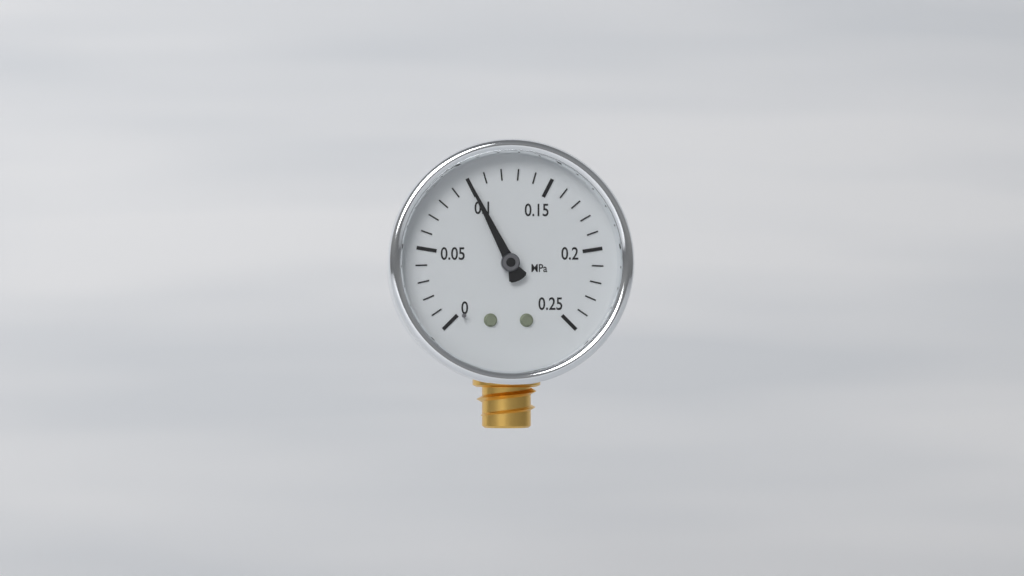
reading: 0.10 MPa
